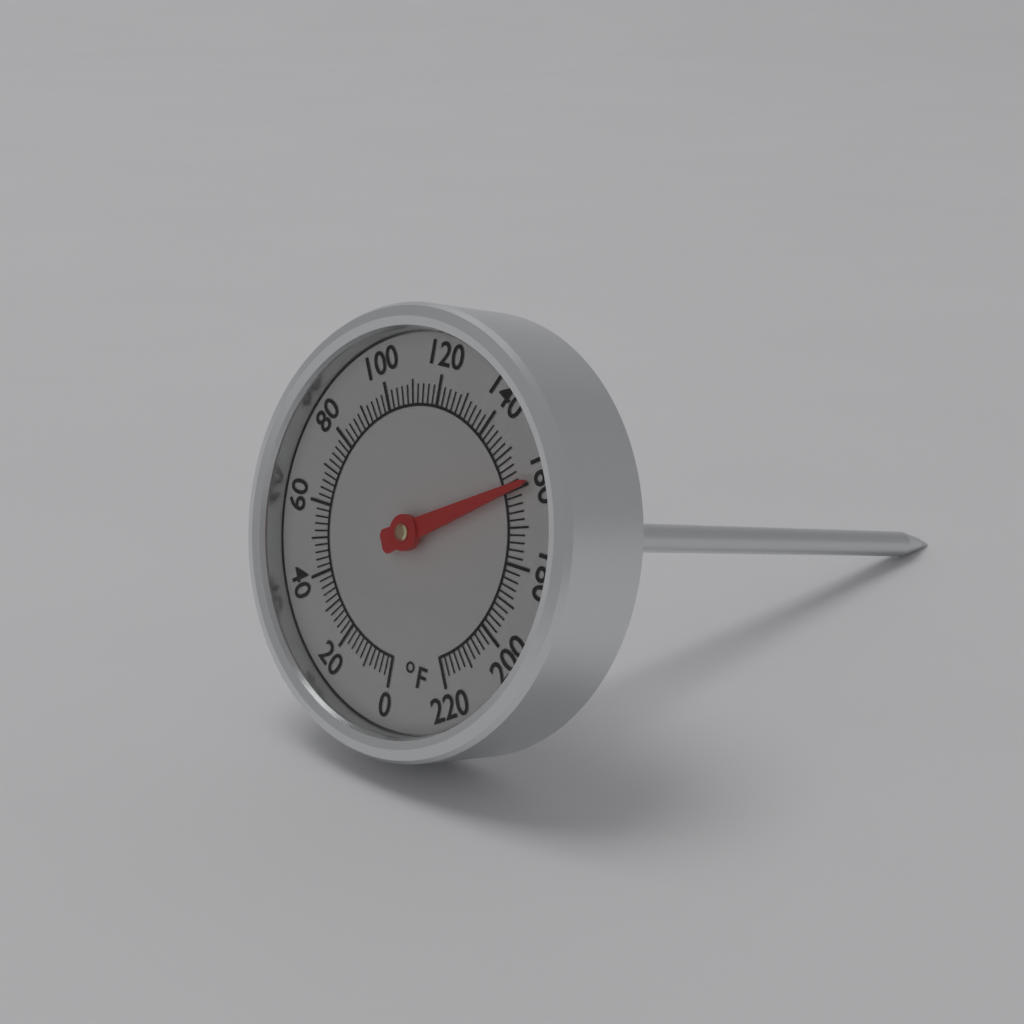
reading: 160 °F
